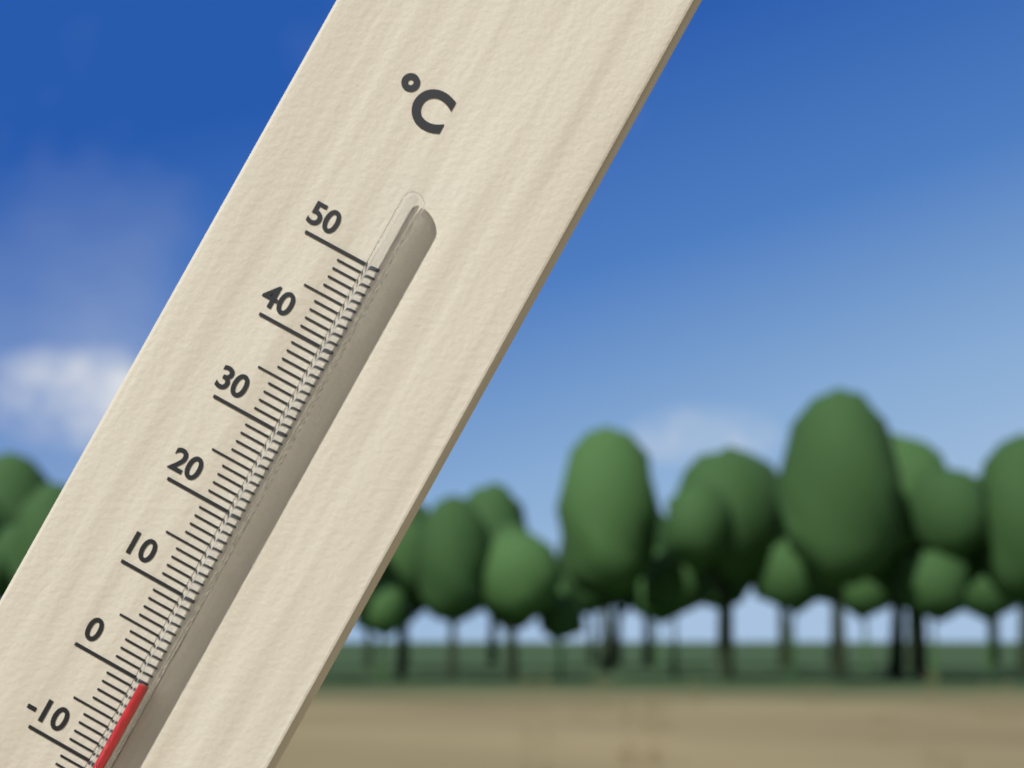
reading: 0 °C
